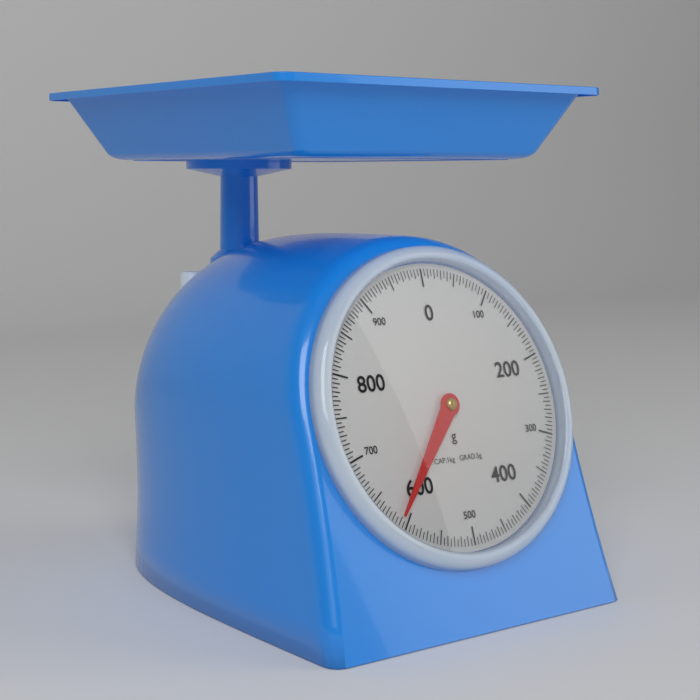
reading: 610 g
